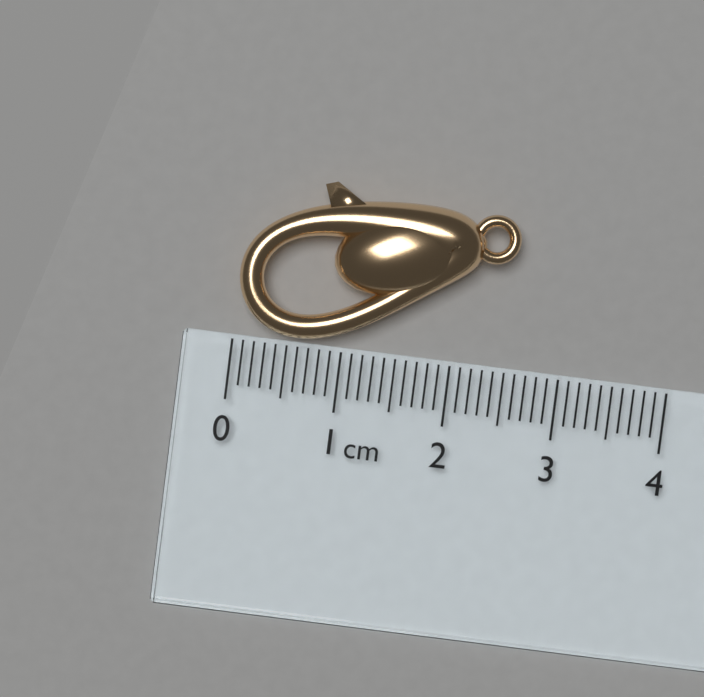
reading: 2.5 cm
